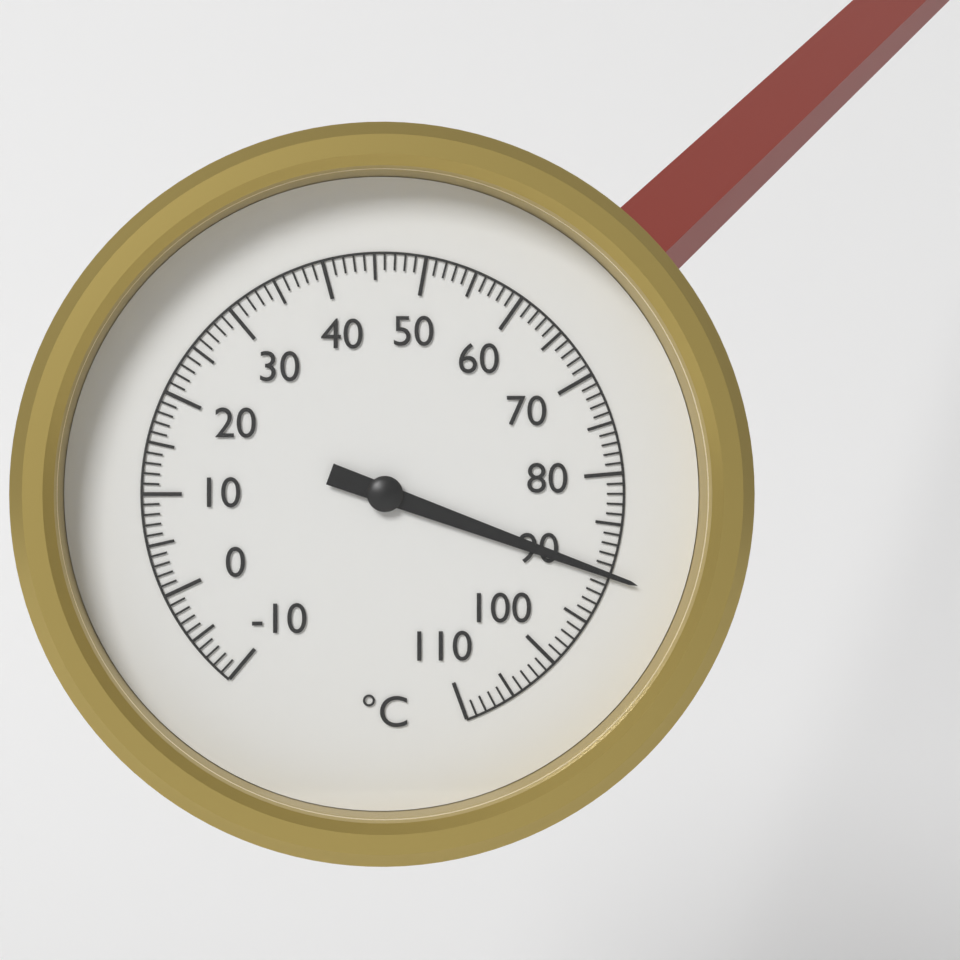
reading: 90 °C
